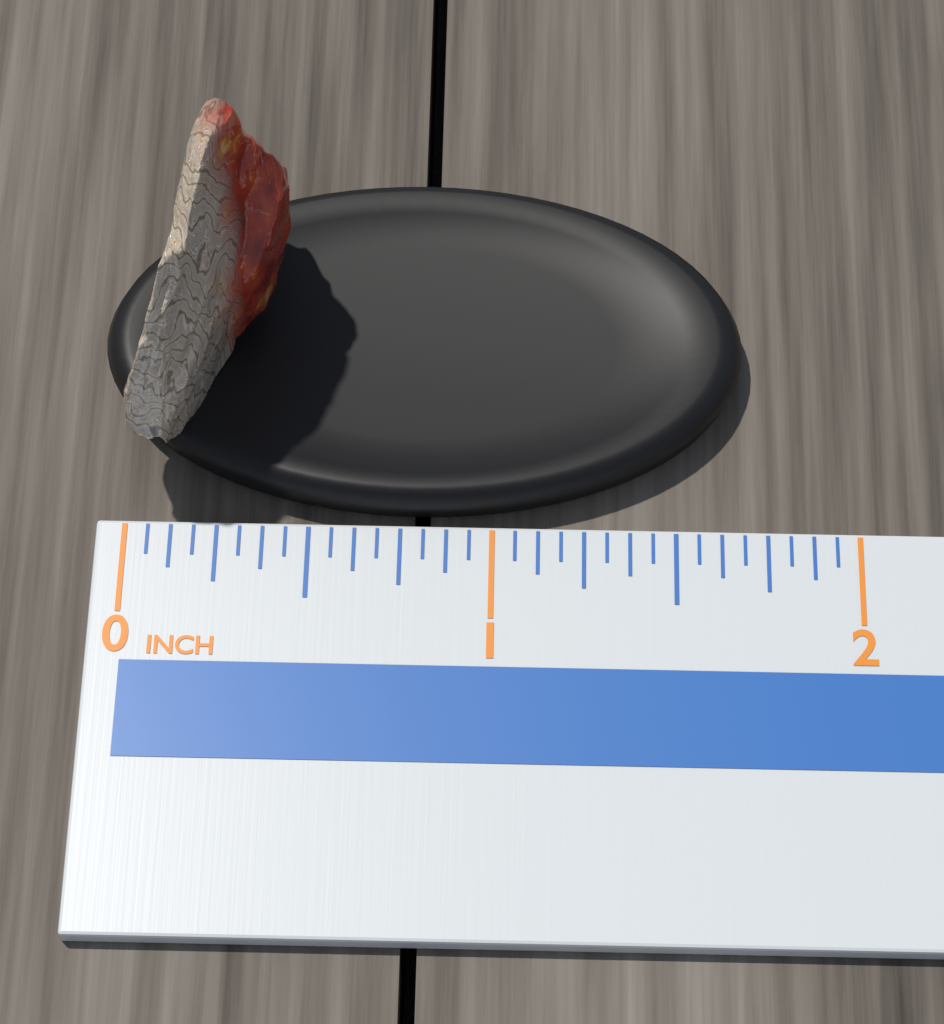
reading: 0.4375 in
